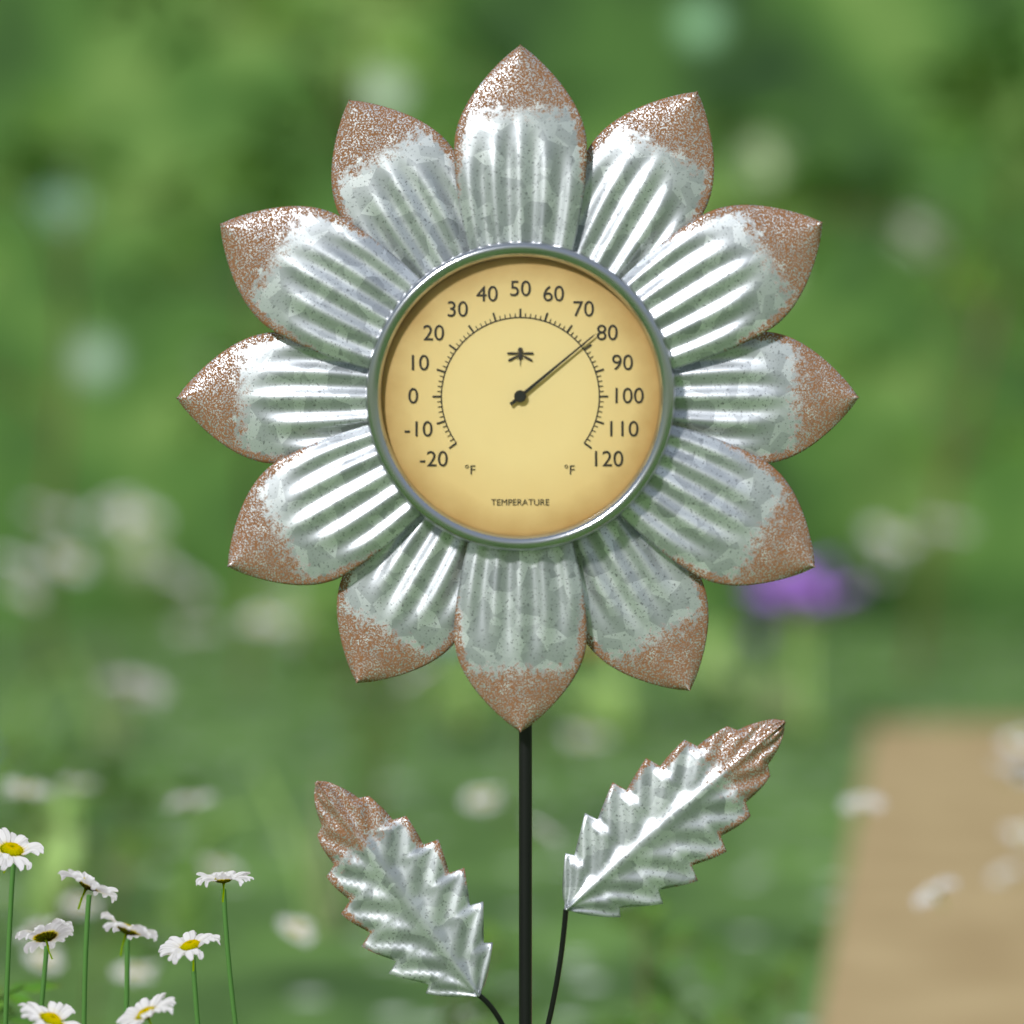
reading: 78 °F
